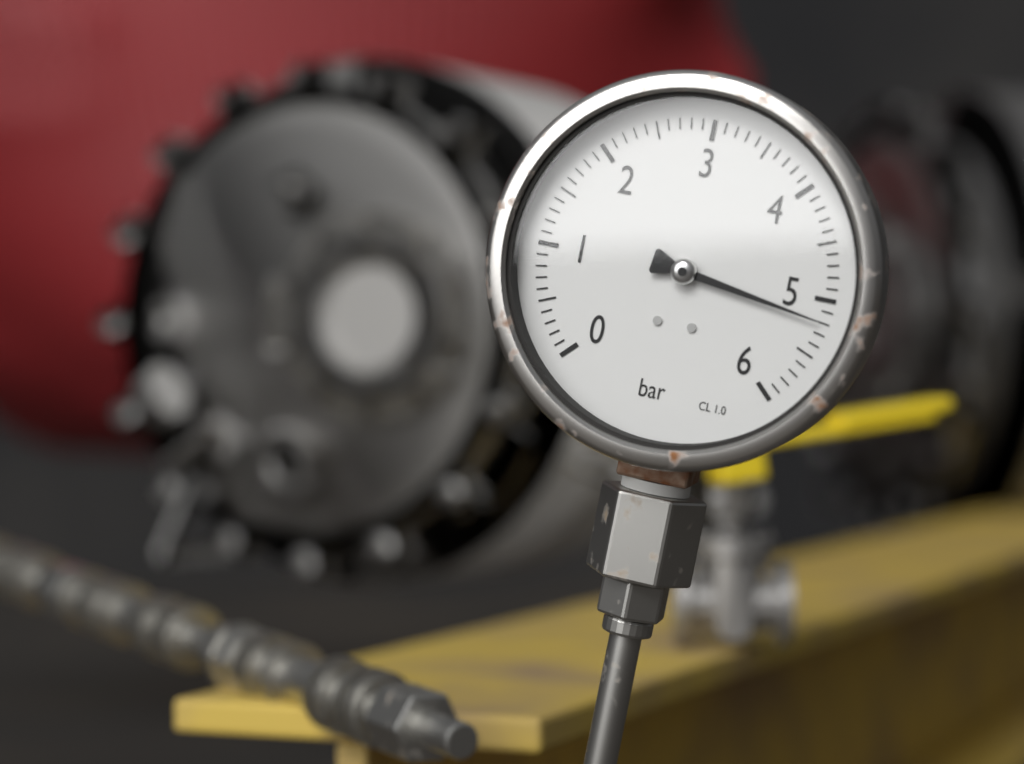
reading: 5.2 bar
